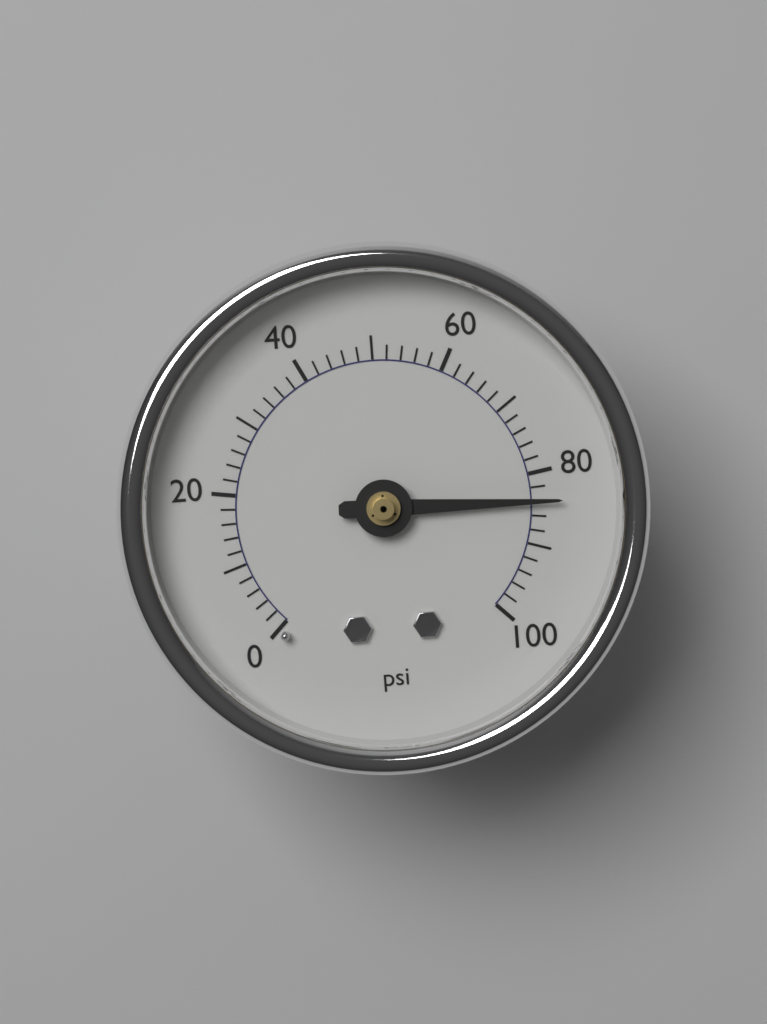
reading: 84 psi
